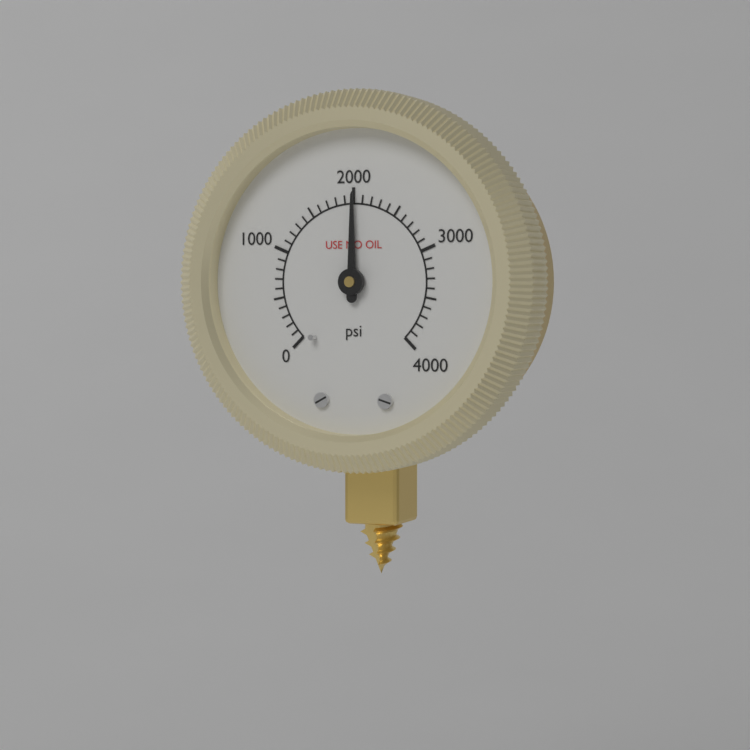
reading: 2000 psi
